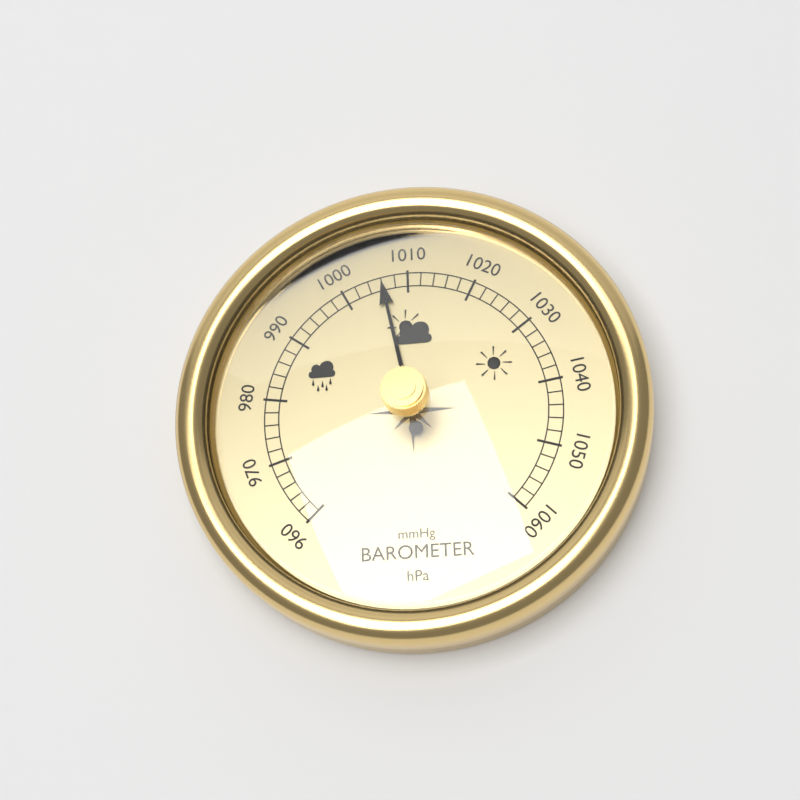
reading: 1006 hPa
